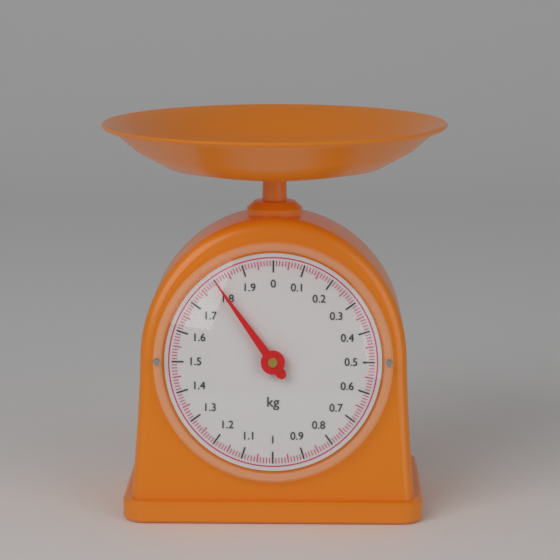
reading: 1.80 kg
